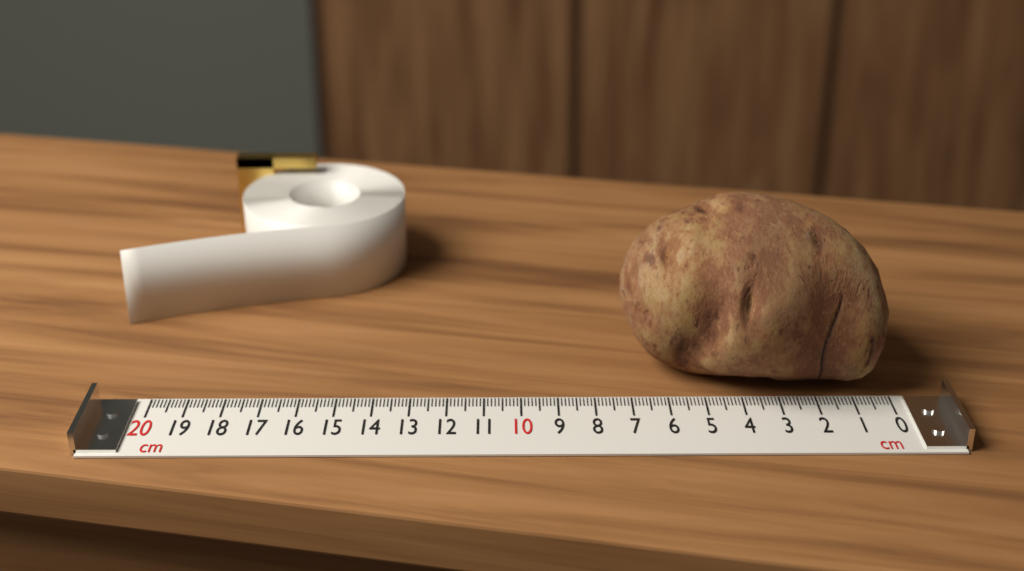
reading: 7.2 cm
